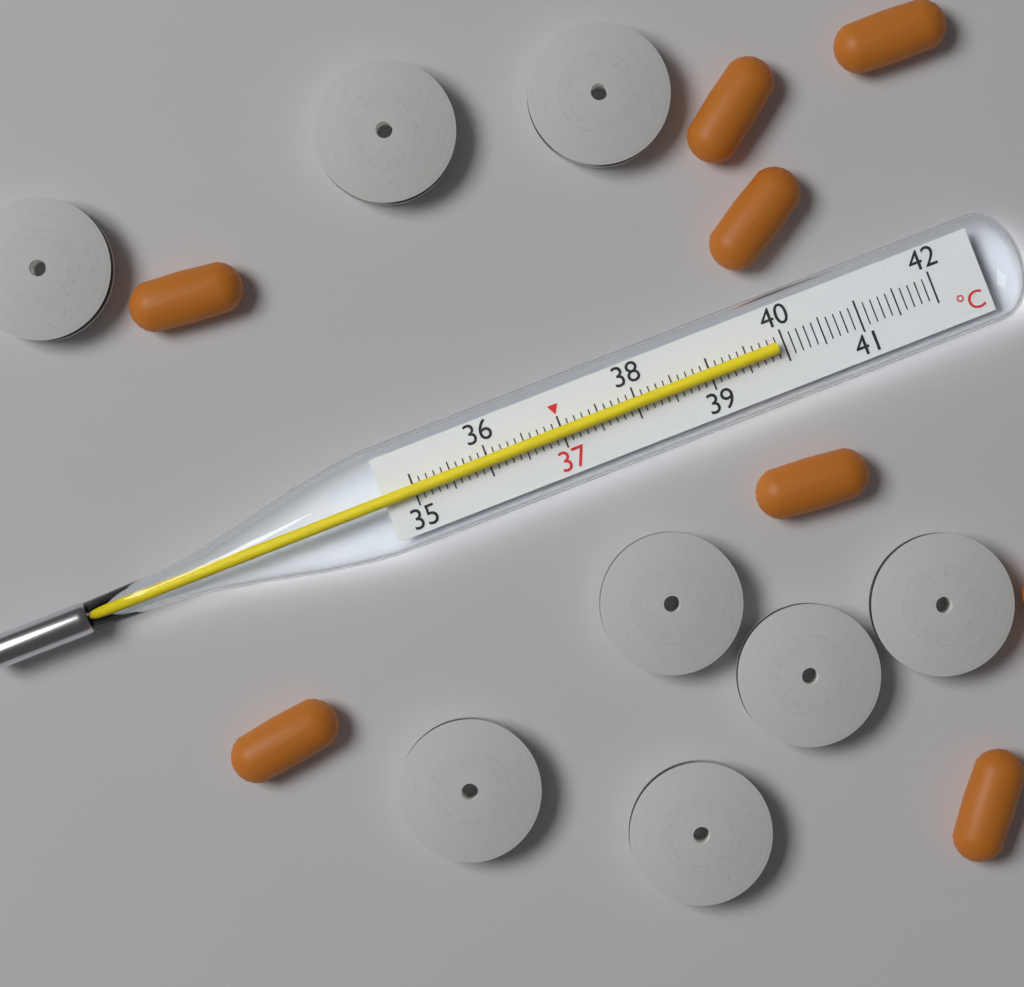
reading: 39.9 °C
